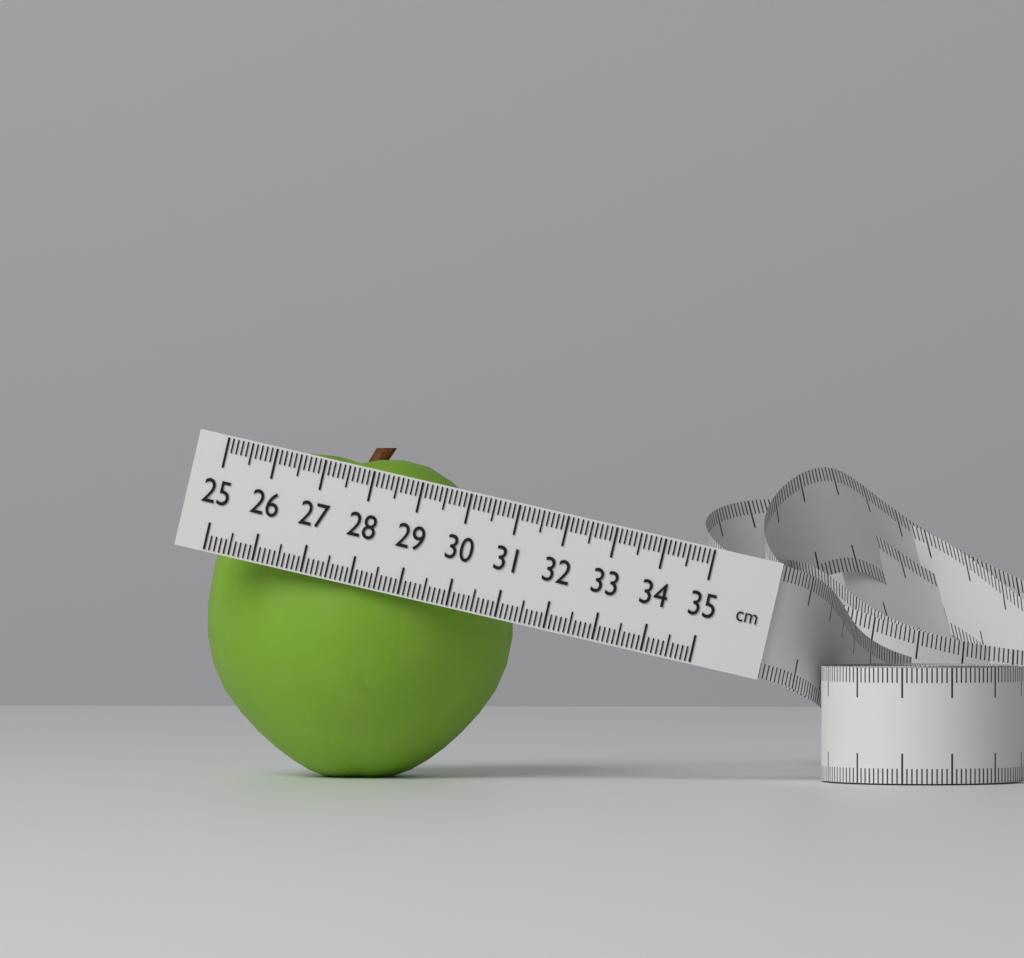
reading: 31.3 cm
